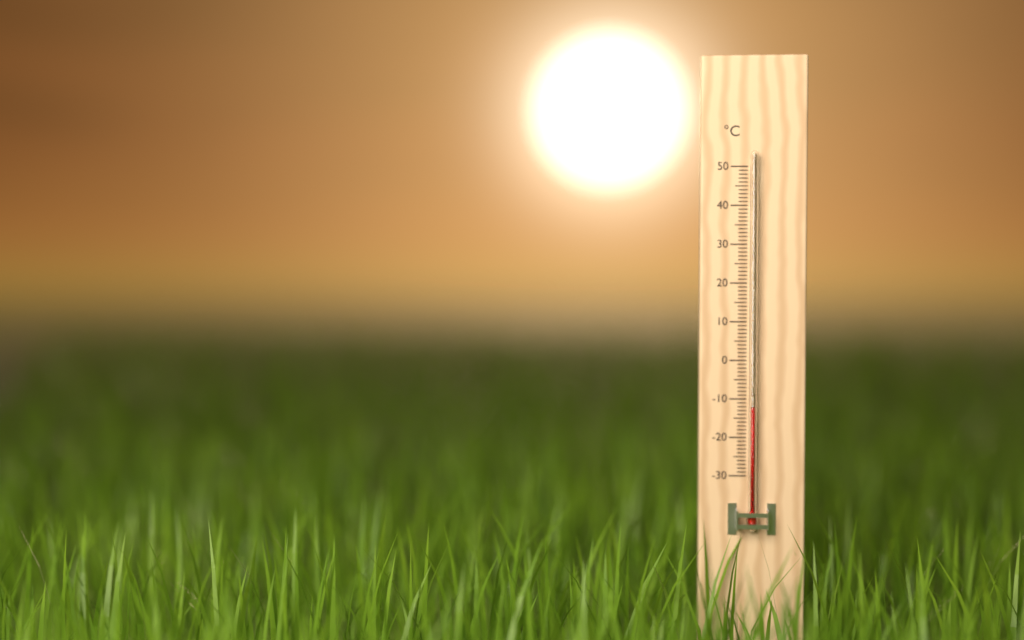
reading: -12 °C
